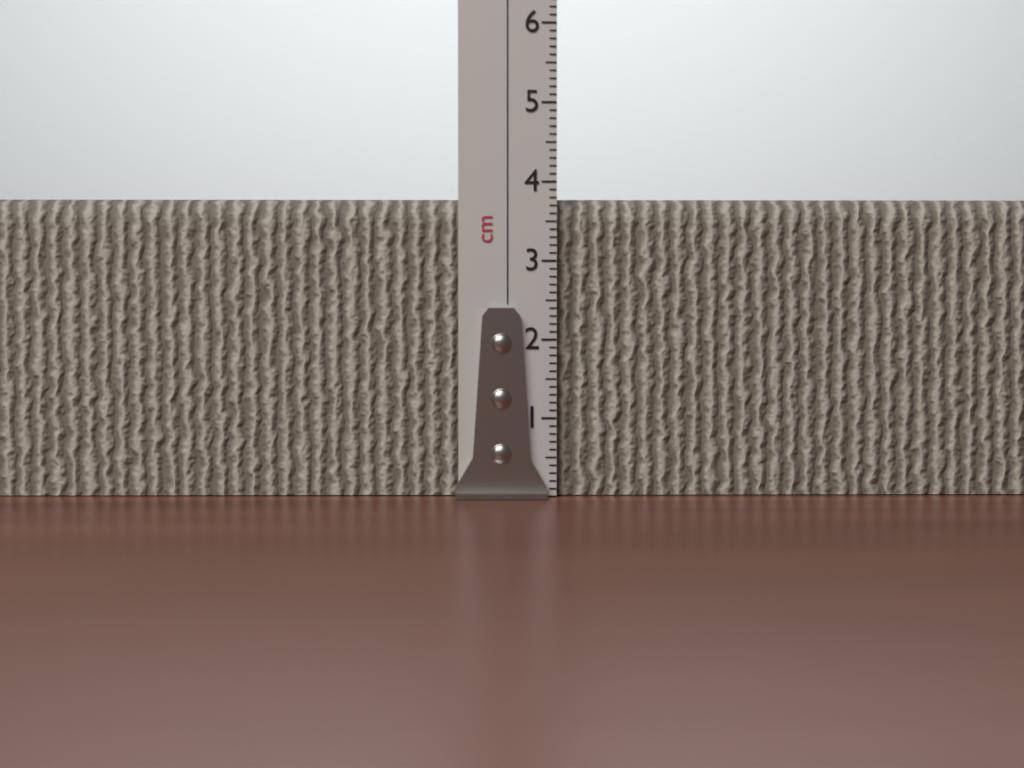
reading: 3.8 cm
